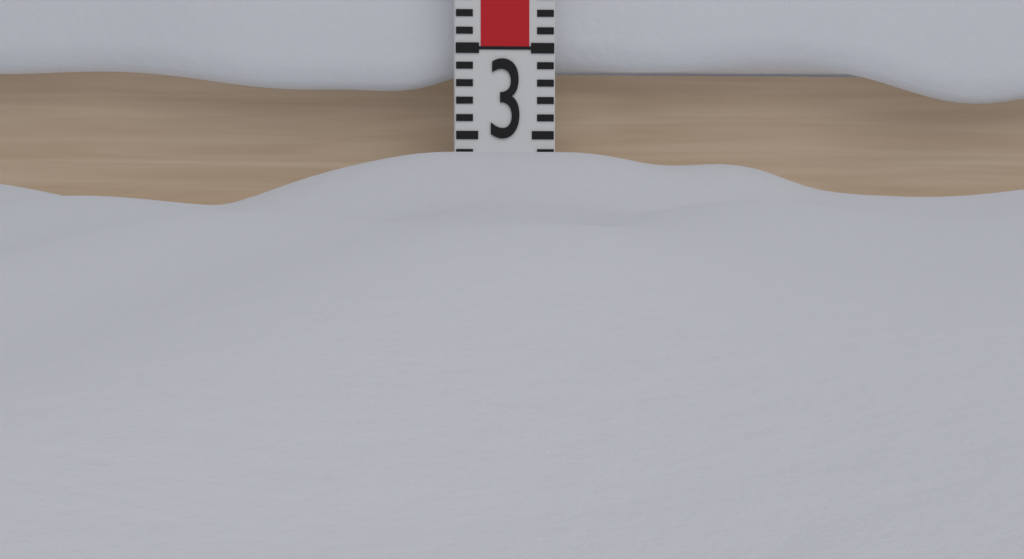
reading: 2.4 (no unit)
